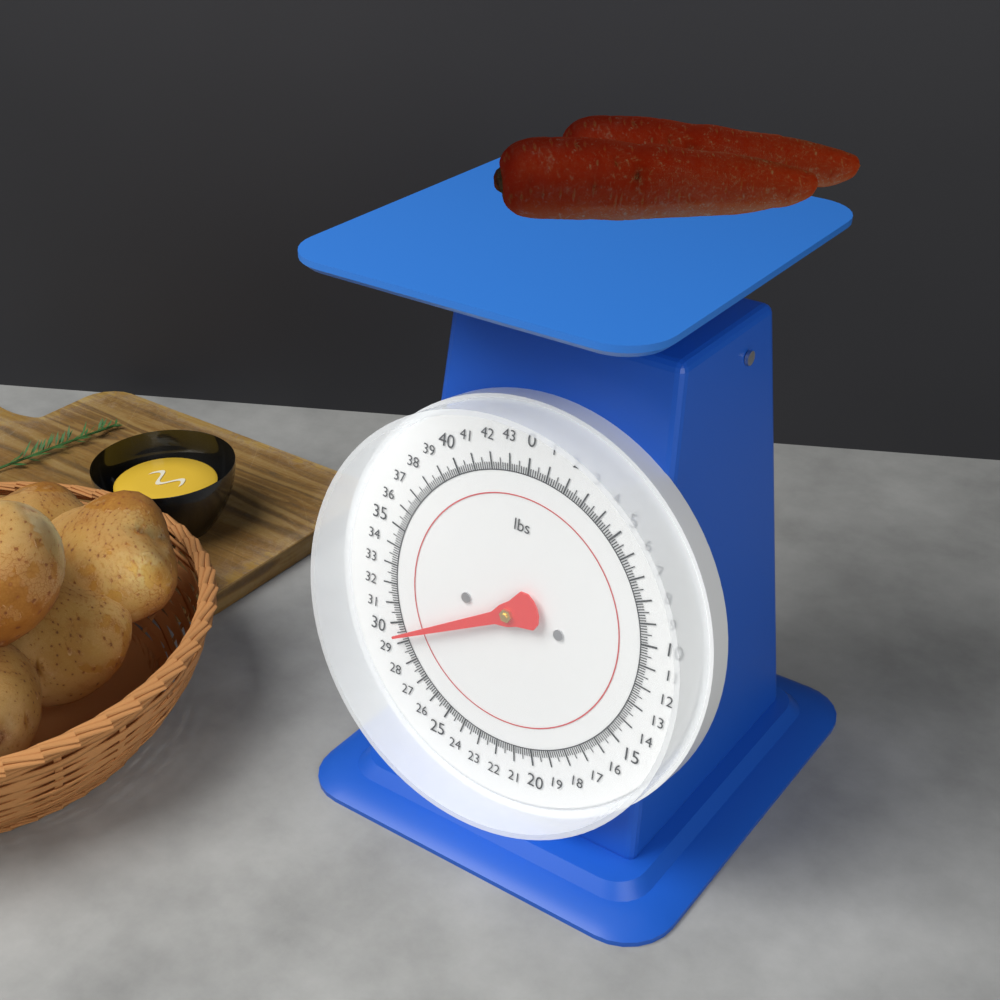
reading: 29.375 lbs
